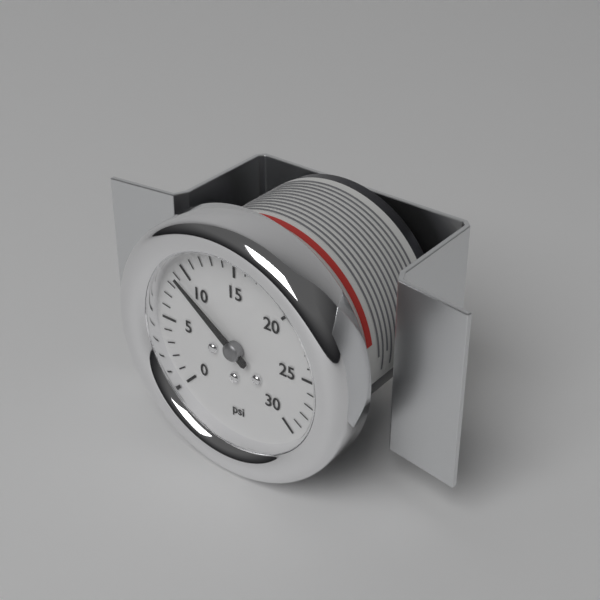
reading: 9 psi
